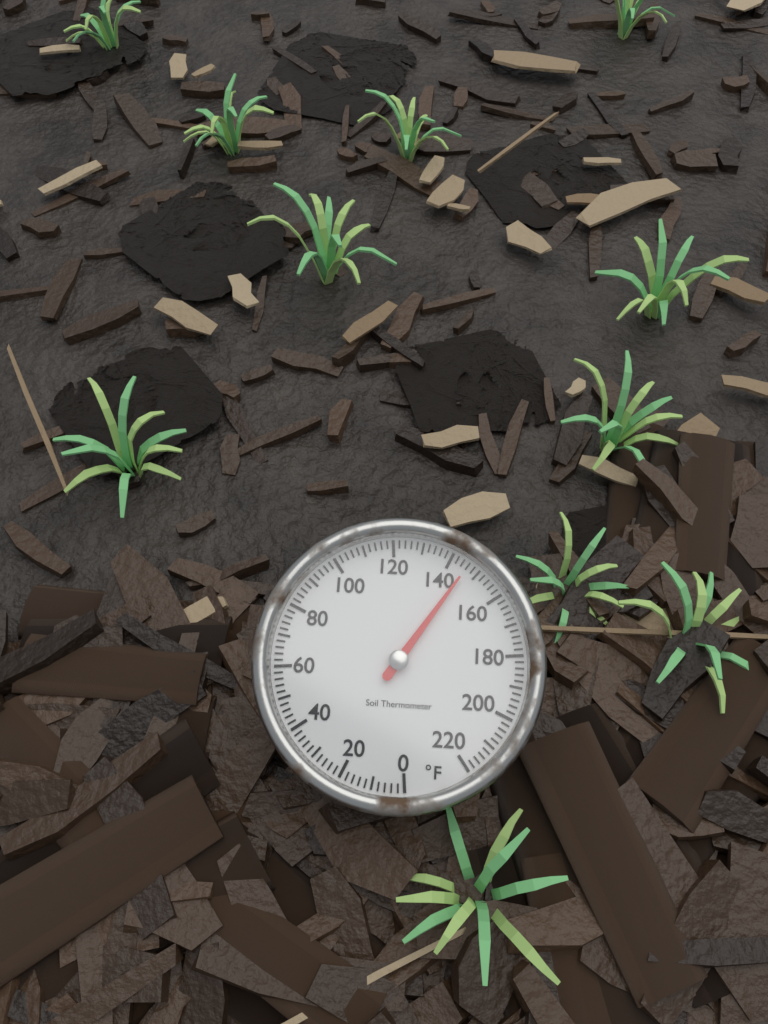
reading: 146 °F
